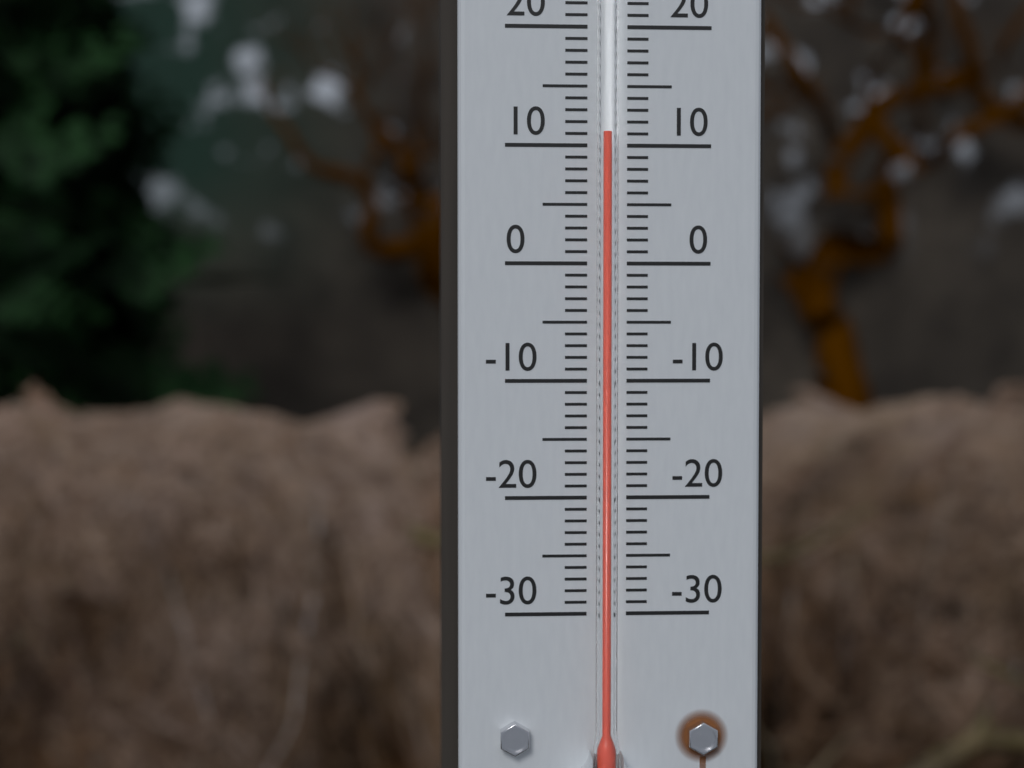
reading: 11 °C
